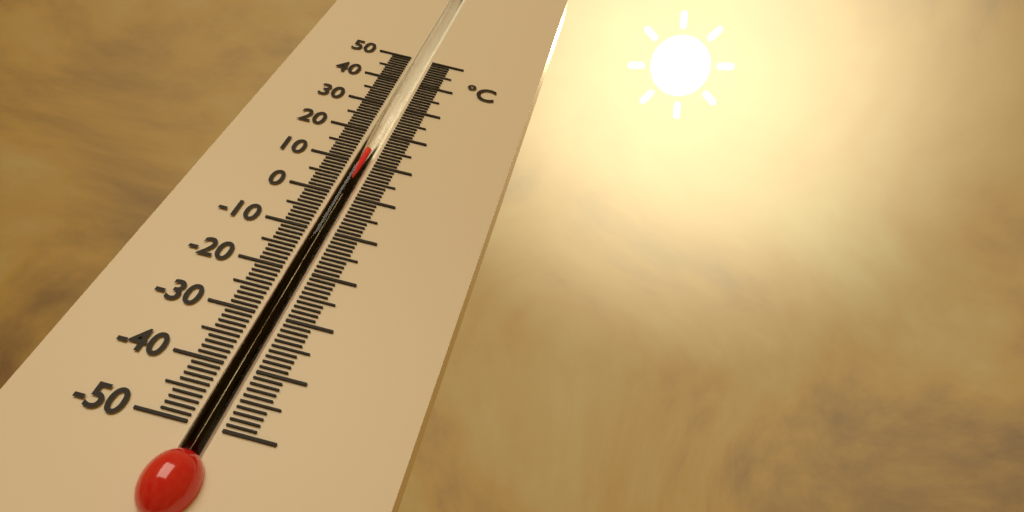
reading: 14 °C
